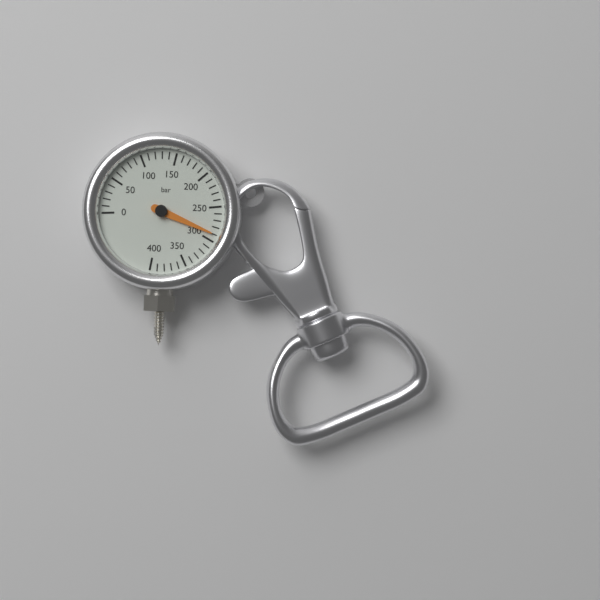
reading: 290 bar
